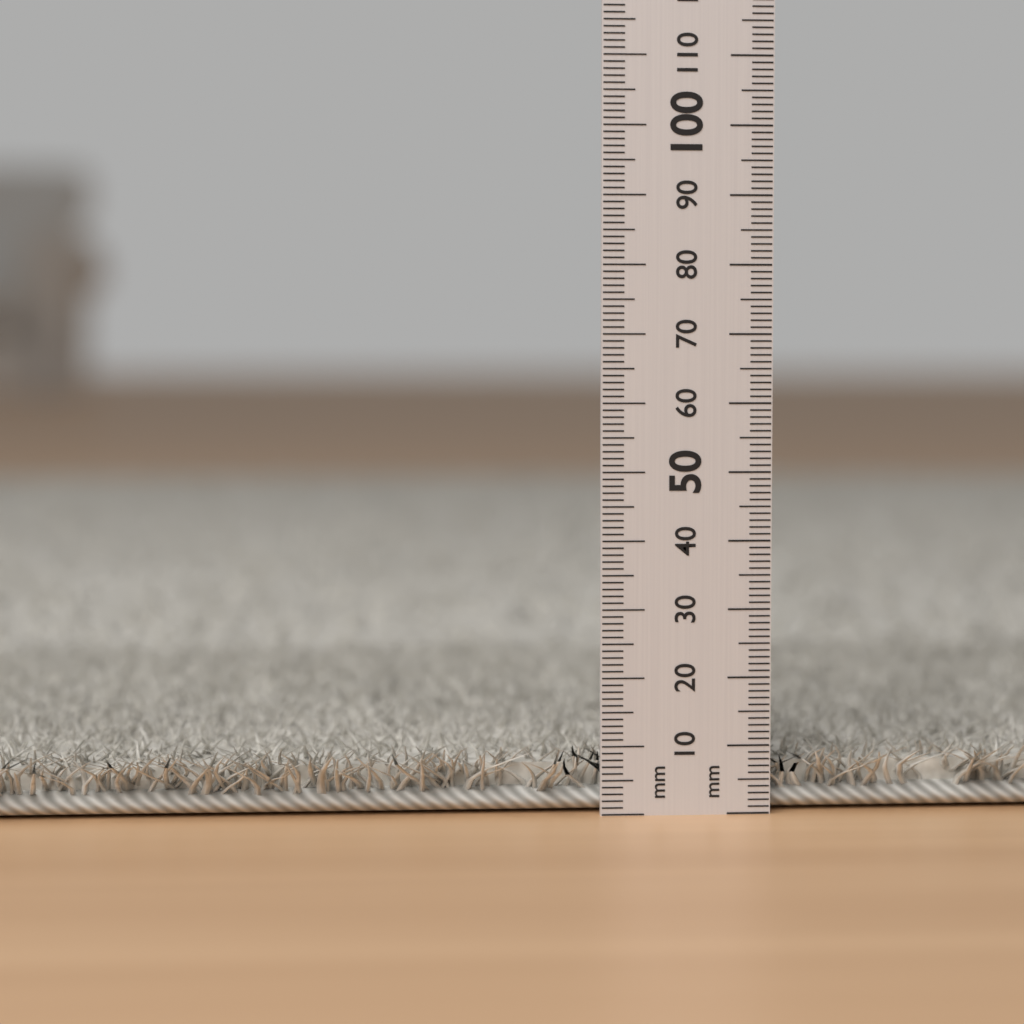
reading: 10 mm
